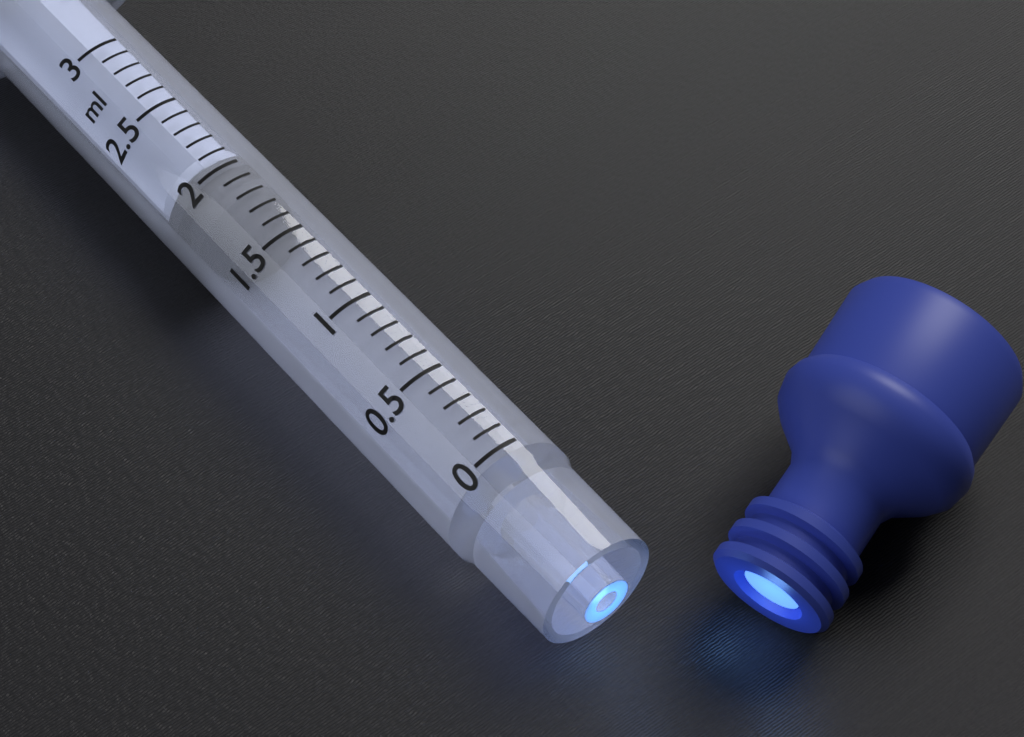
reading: 1.8 ml
